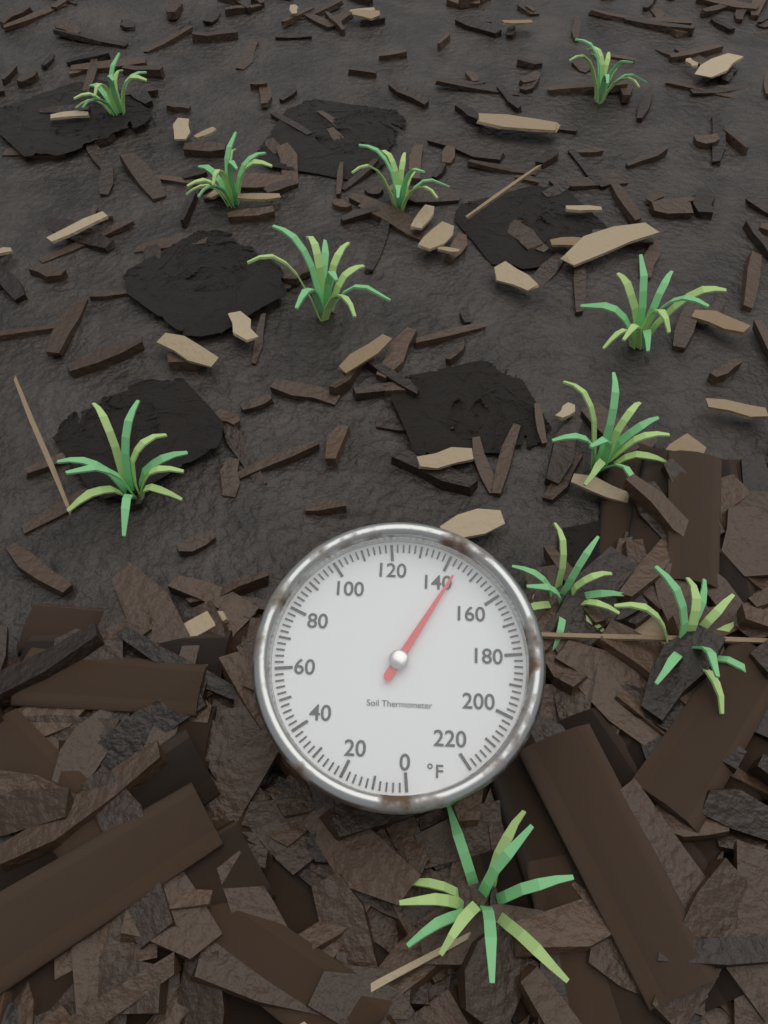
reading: 144 °F
